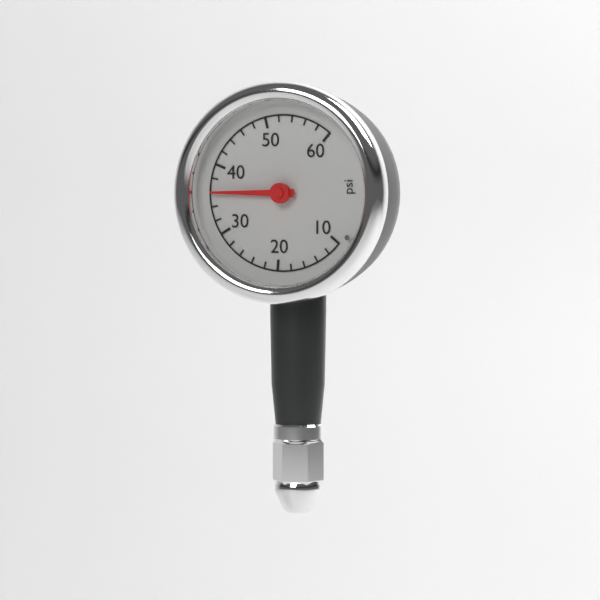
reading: 36 psi
